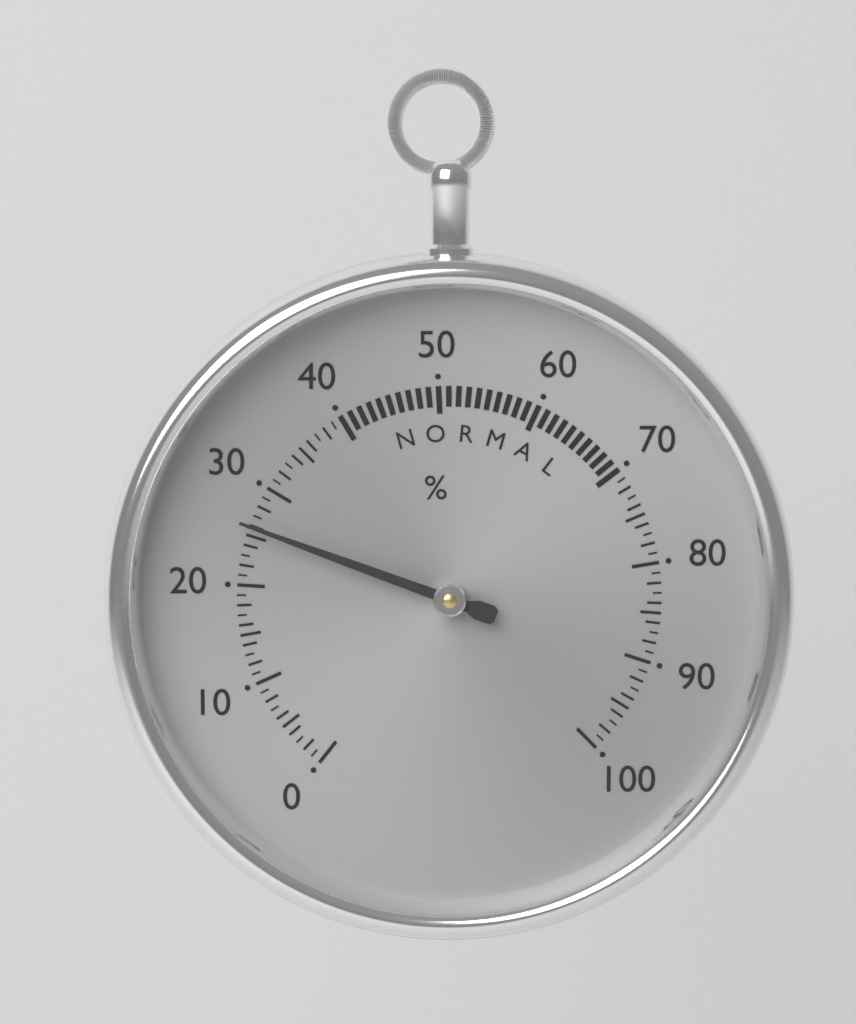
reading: 26 %
